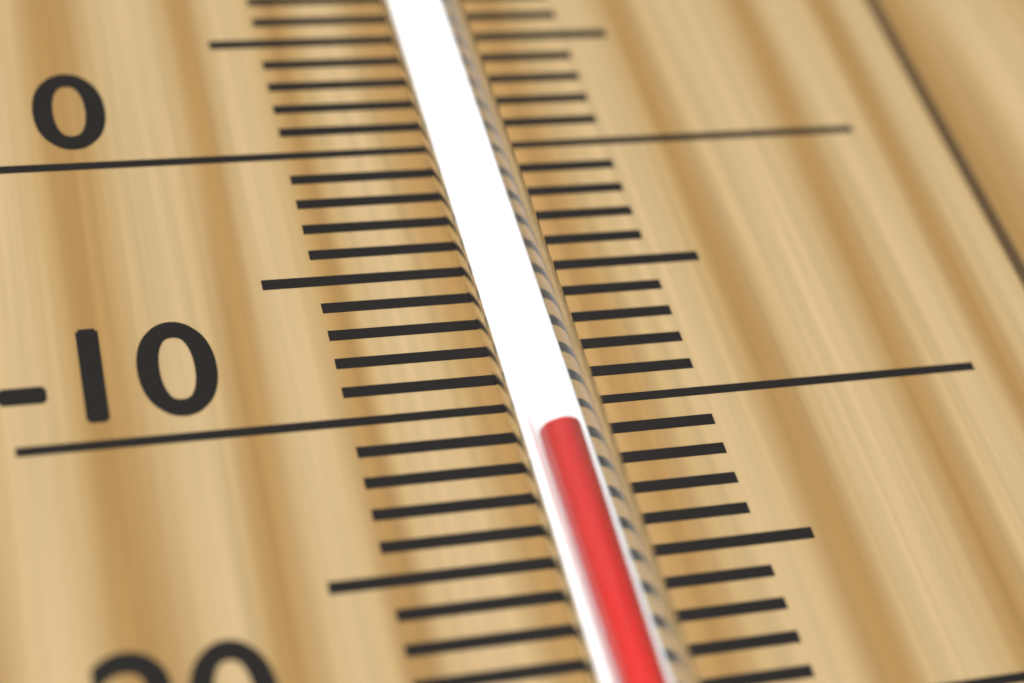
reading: -12 °C
